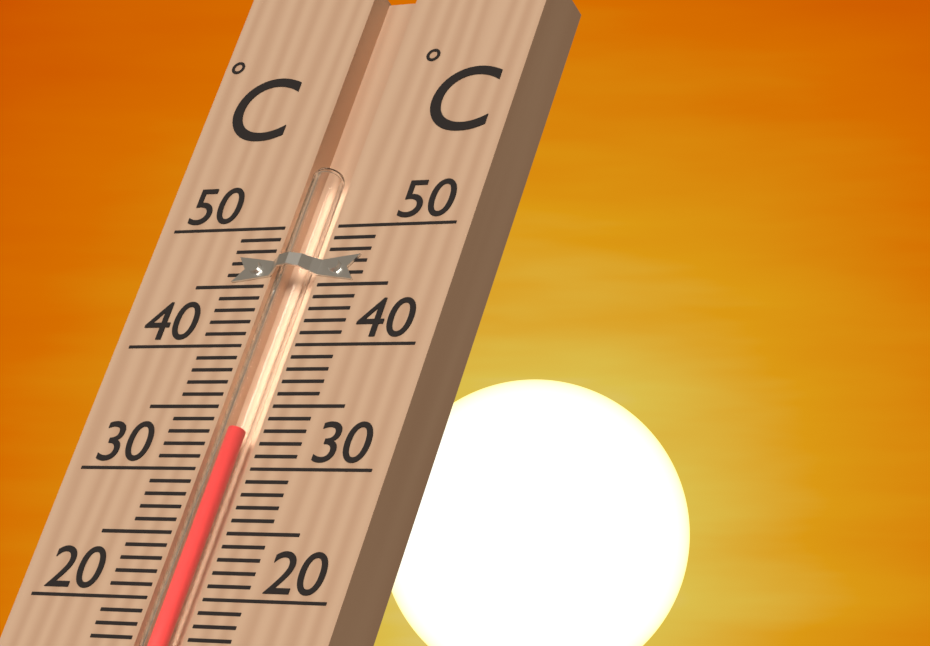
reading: 33 °C
